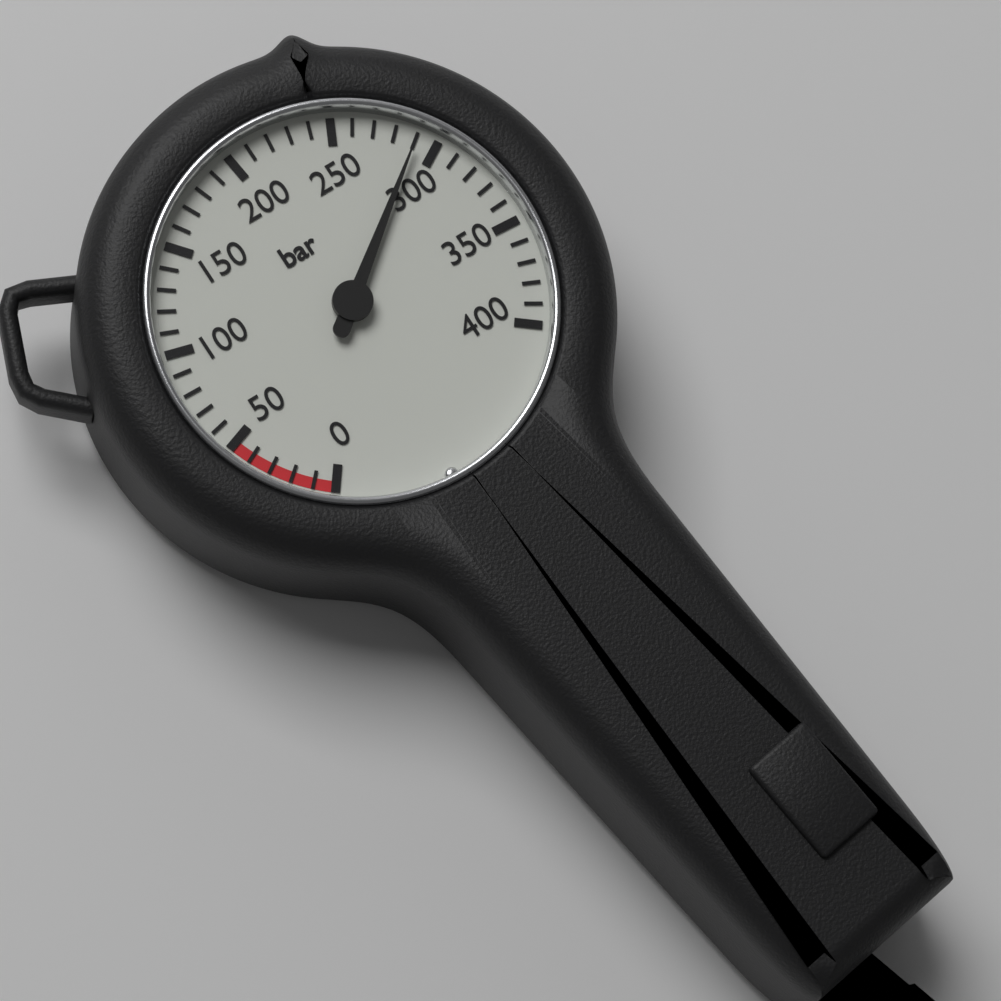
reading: 290 bar
